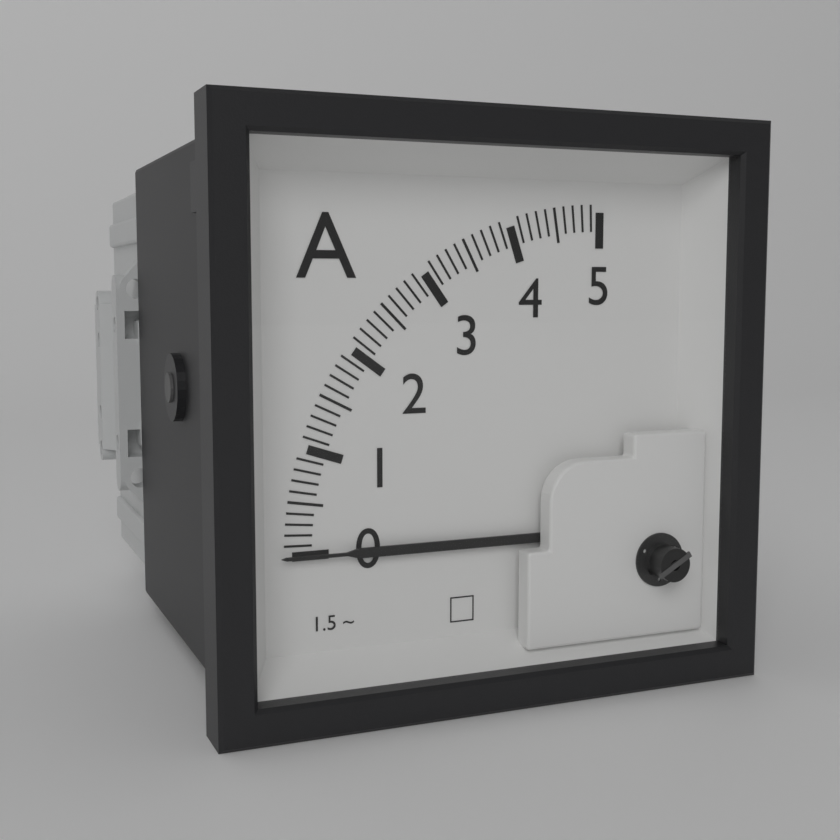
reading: 0.0 A
